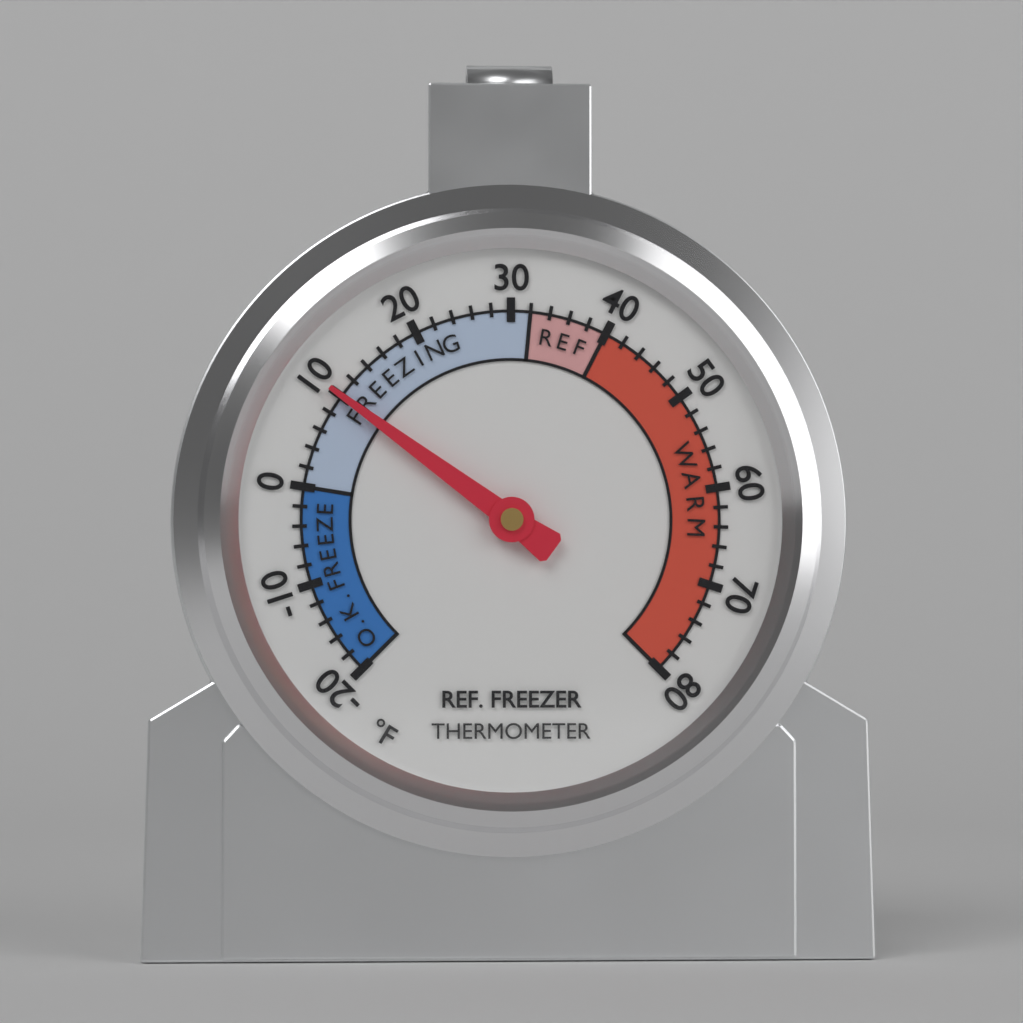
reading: 10 °F
